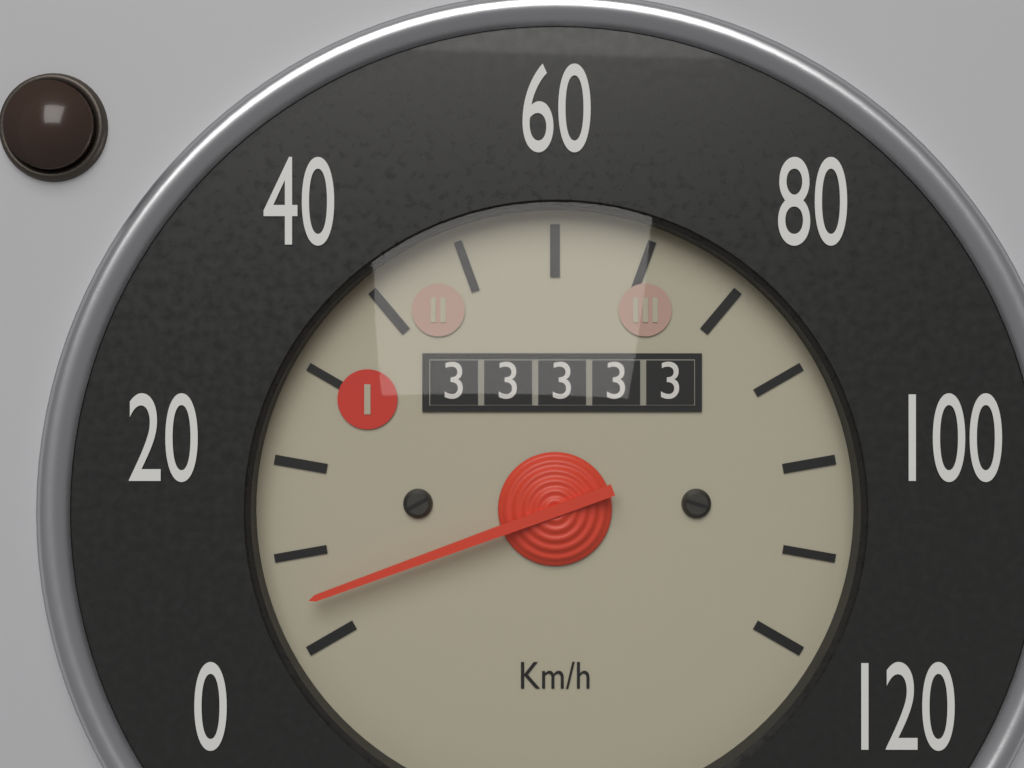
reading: 5 km/h
